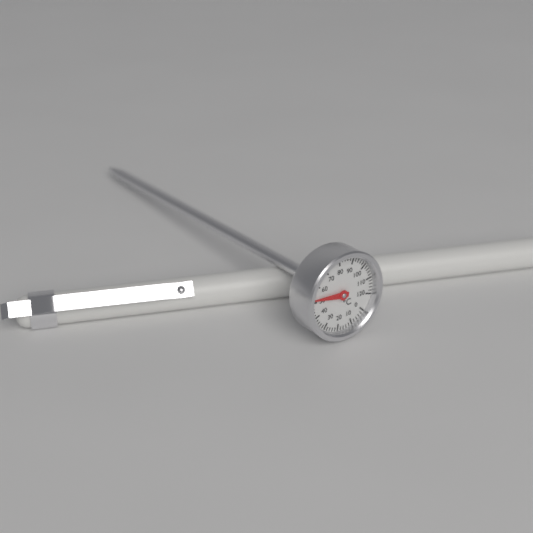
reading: 52 °C
